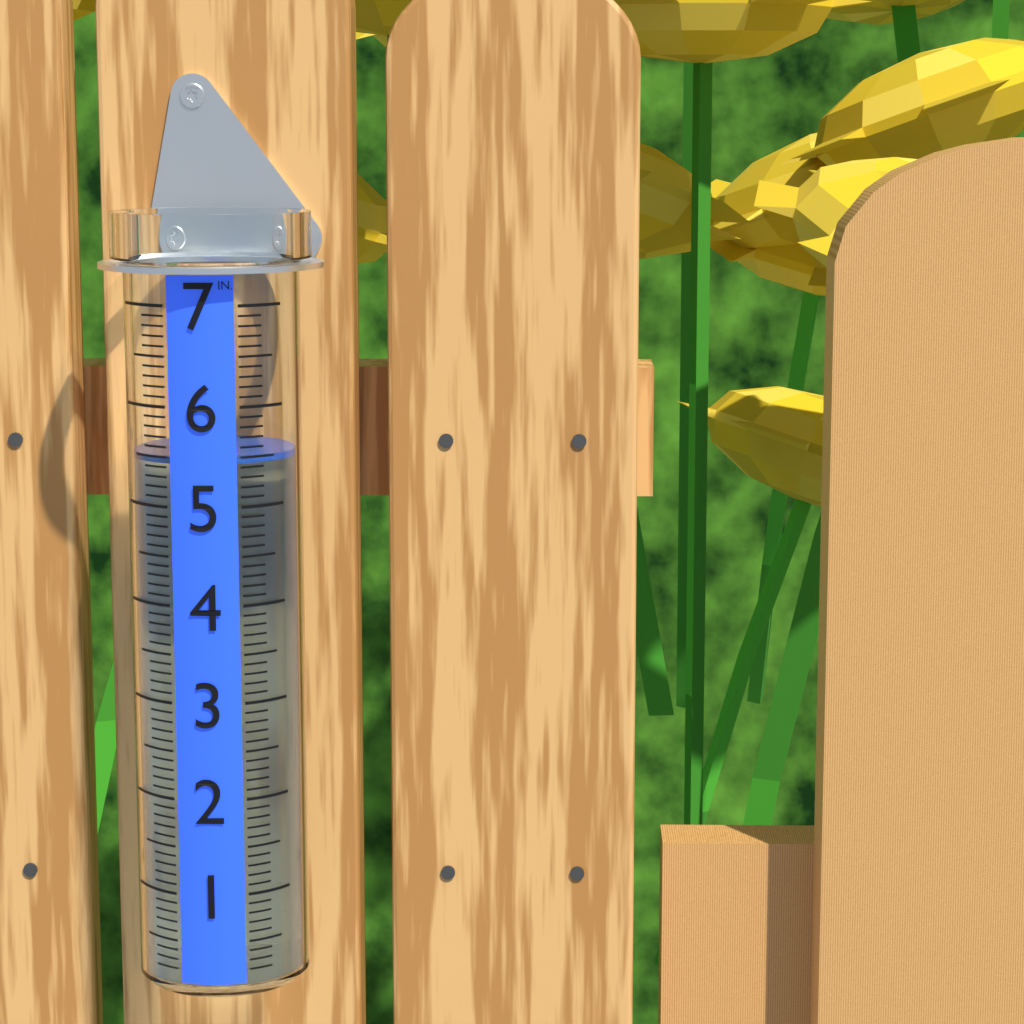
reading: 5.5 in
